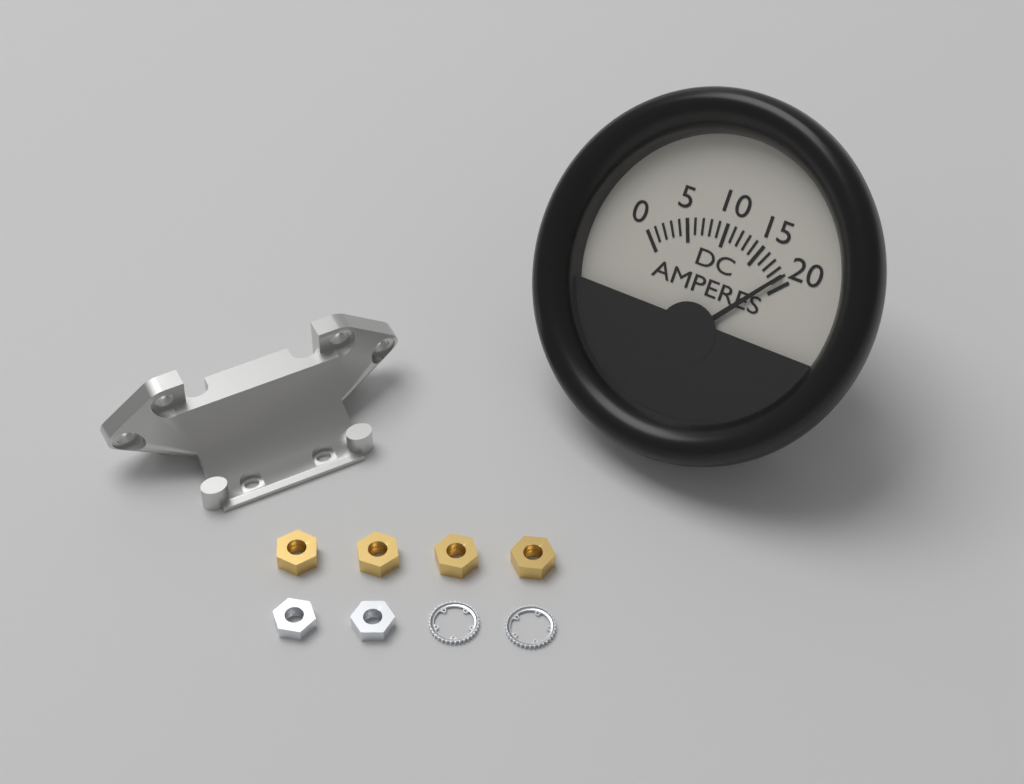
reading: 19 A
